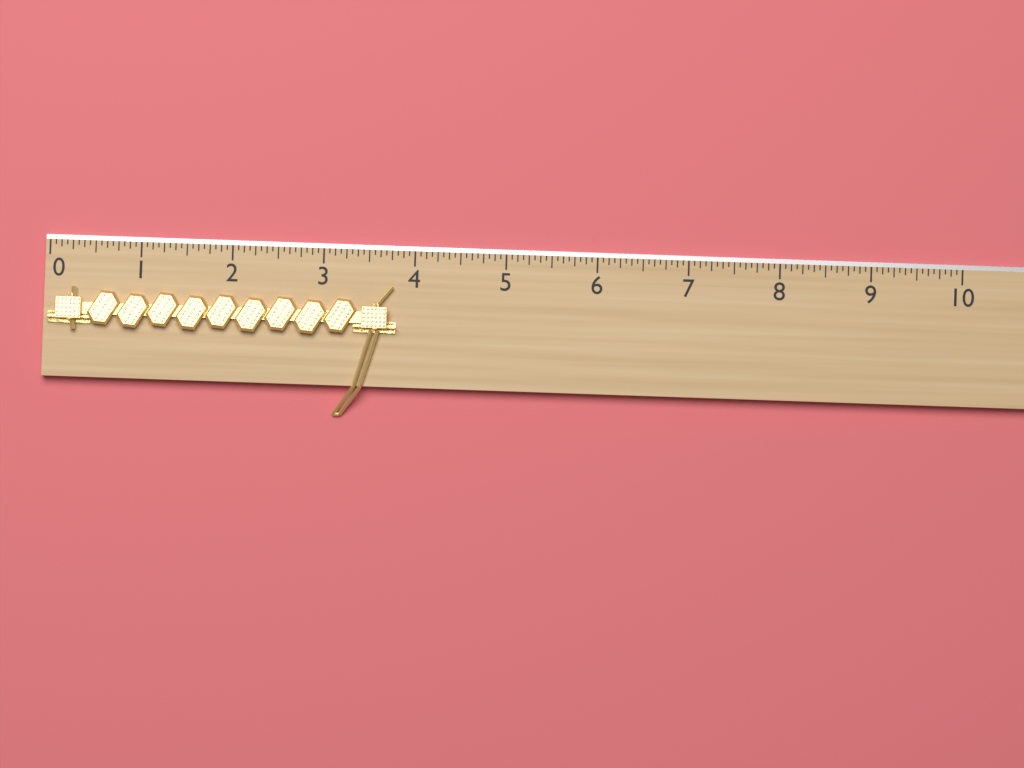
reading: 3.8125 (no unit)
